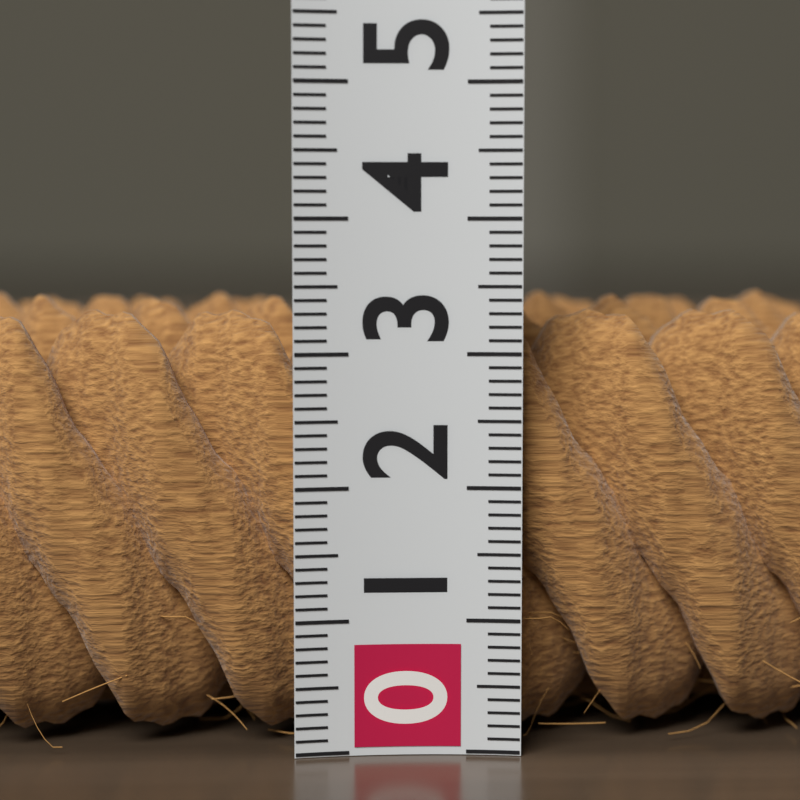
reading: 3.4 (no unit)
